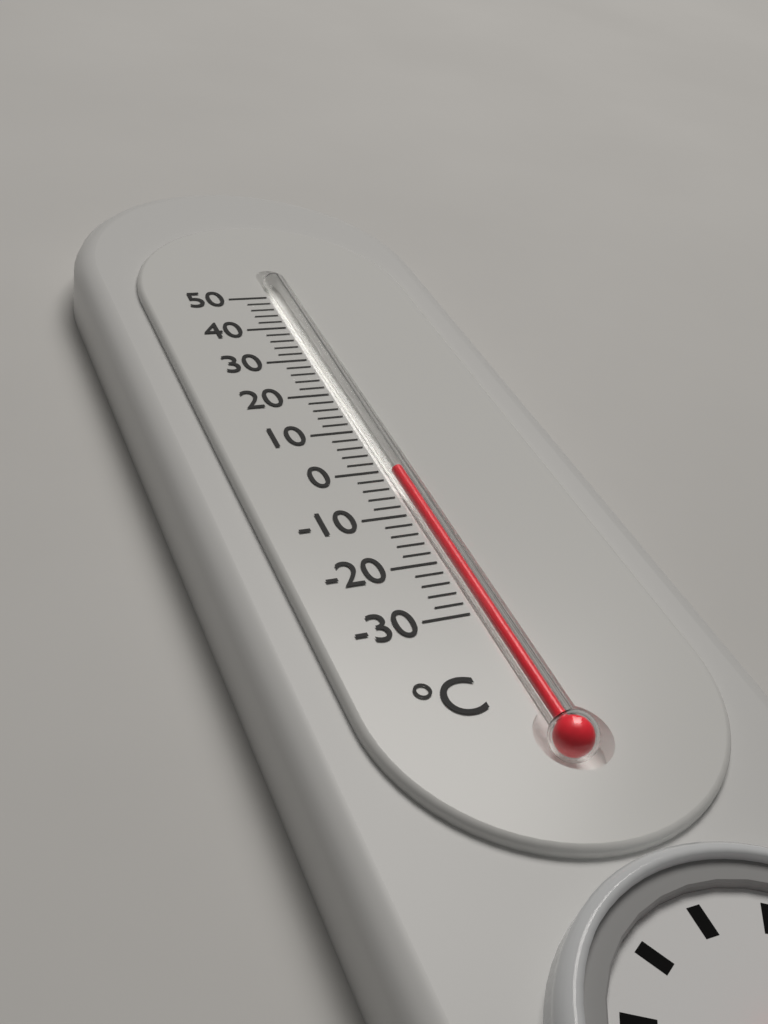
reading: 0 °C
